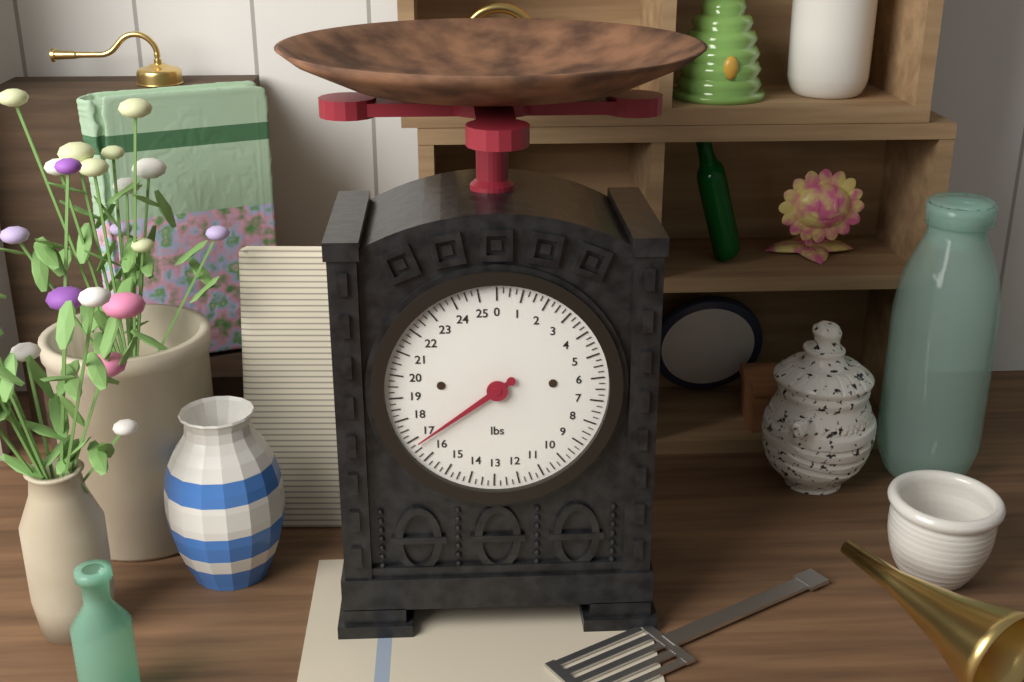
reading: 16.75 lbs
